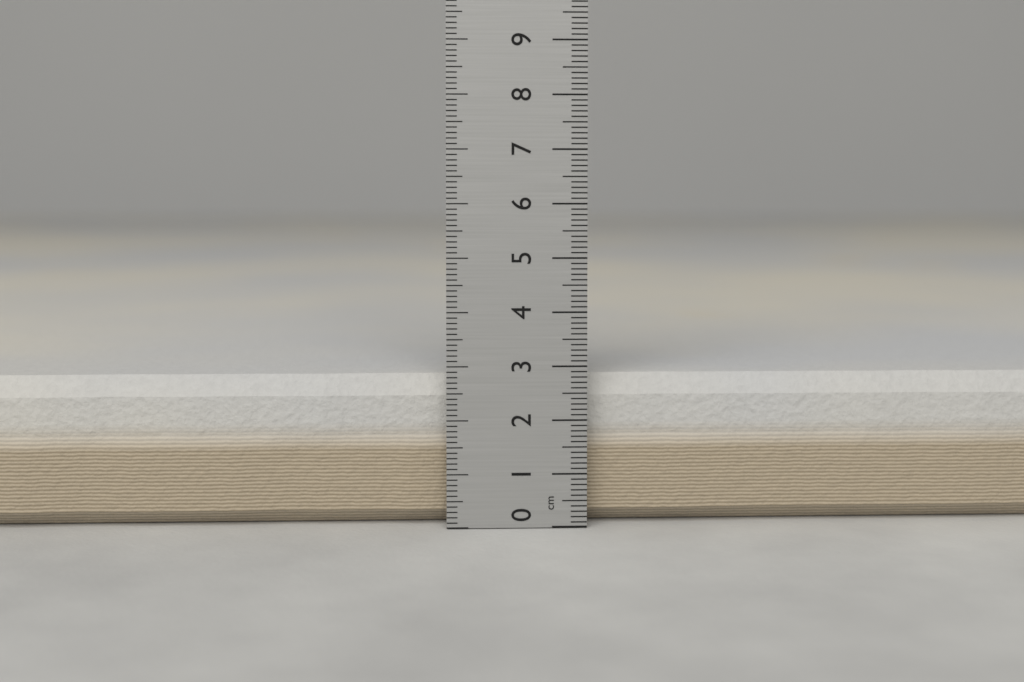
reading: 2.8 cm
